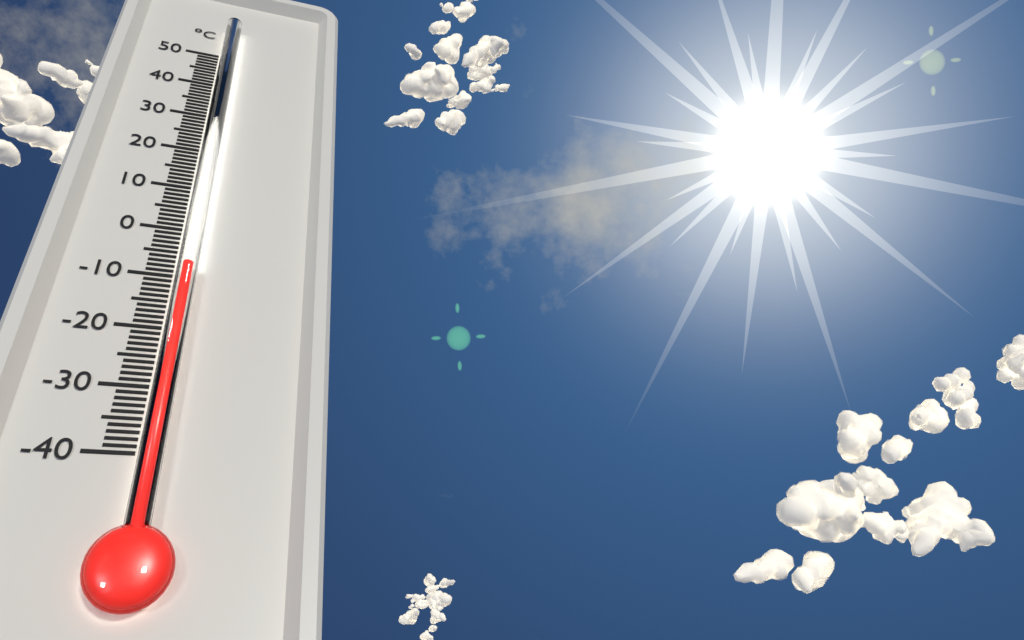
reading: -9 °C
